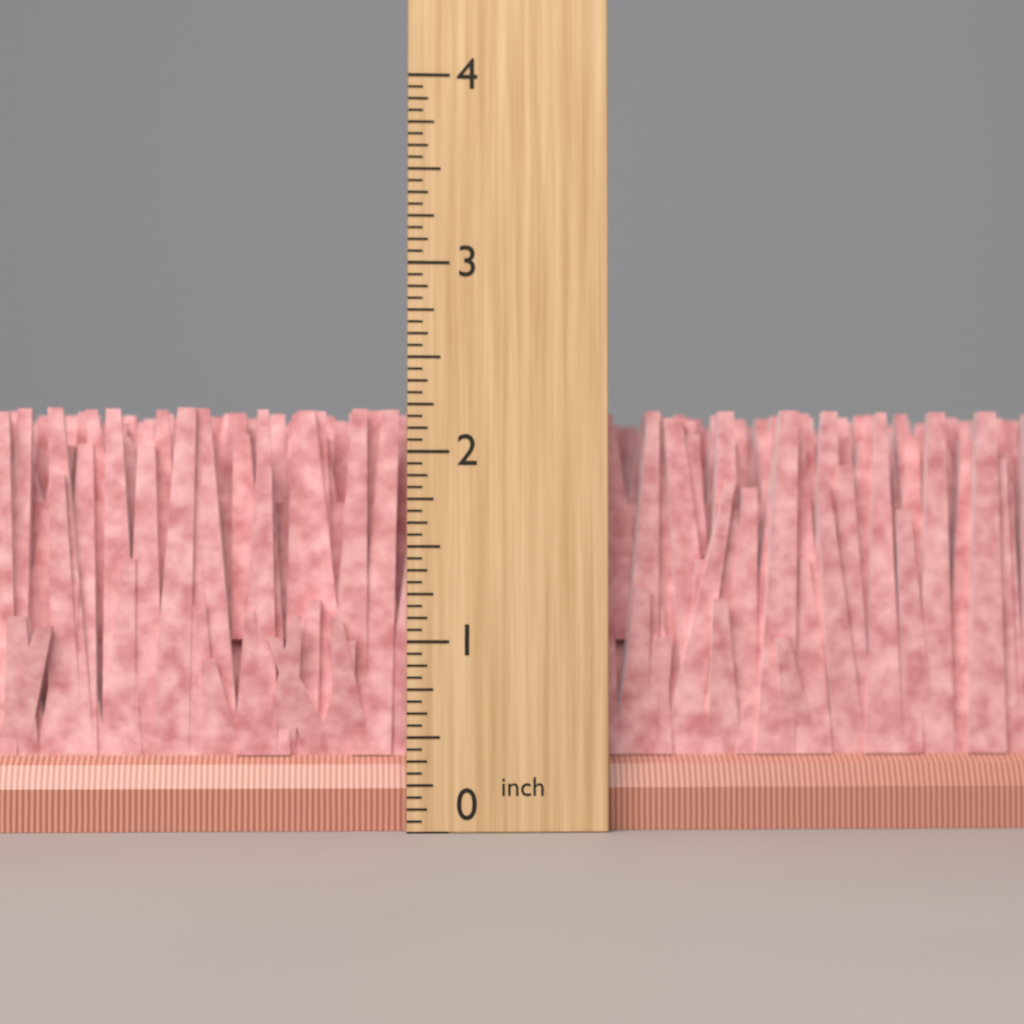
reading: 2.2500 inch
